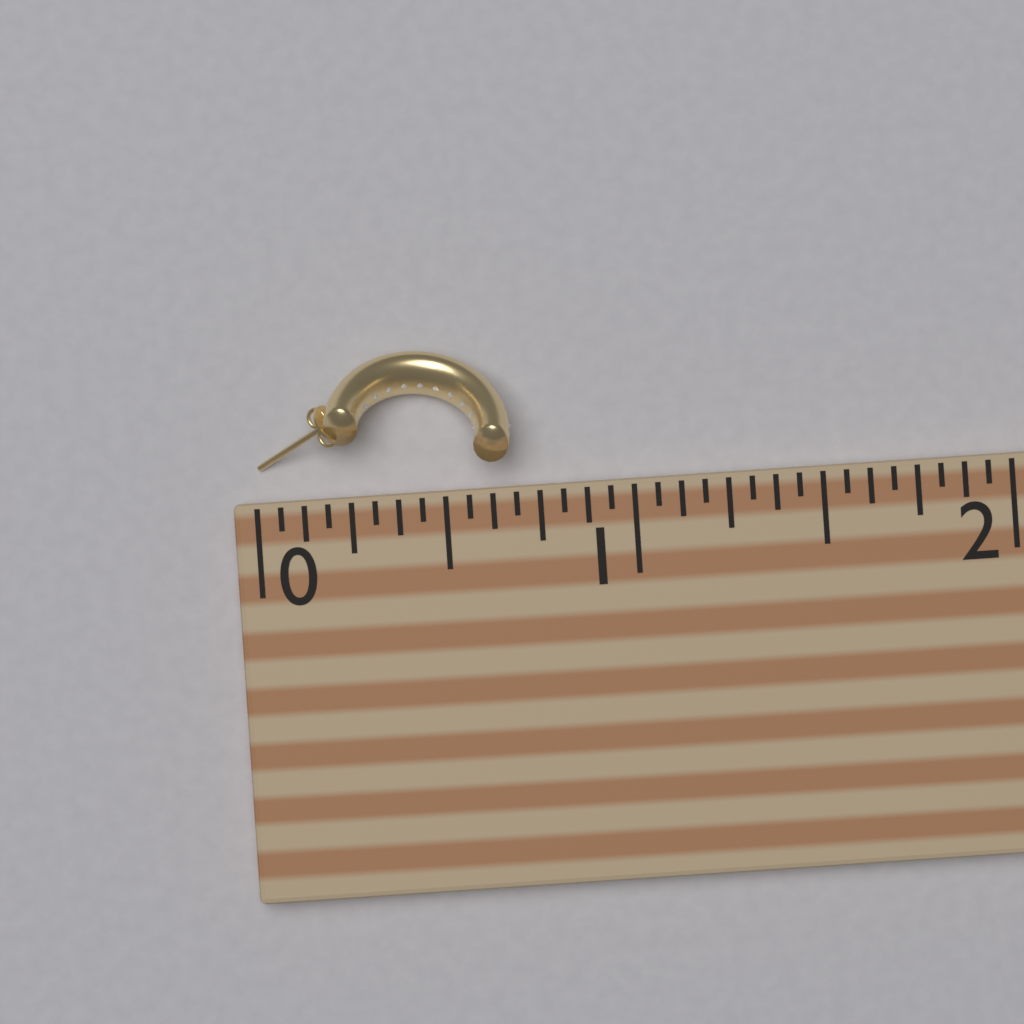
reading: 0.6875 (no unit)
